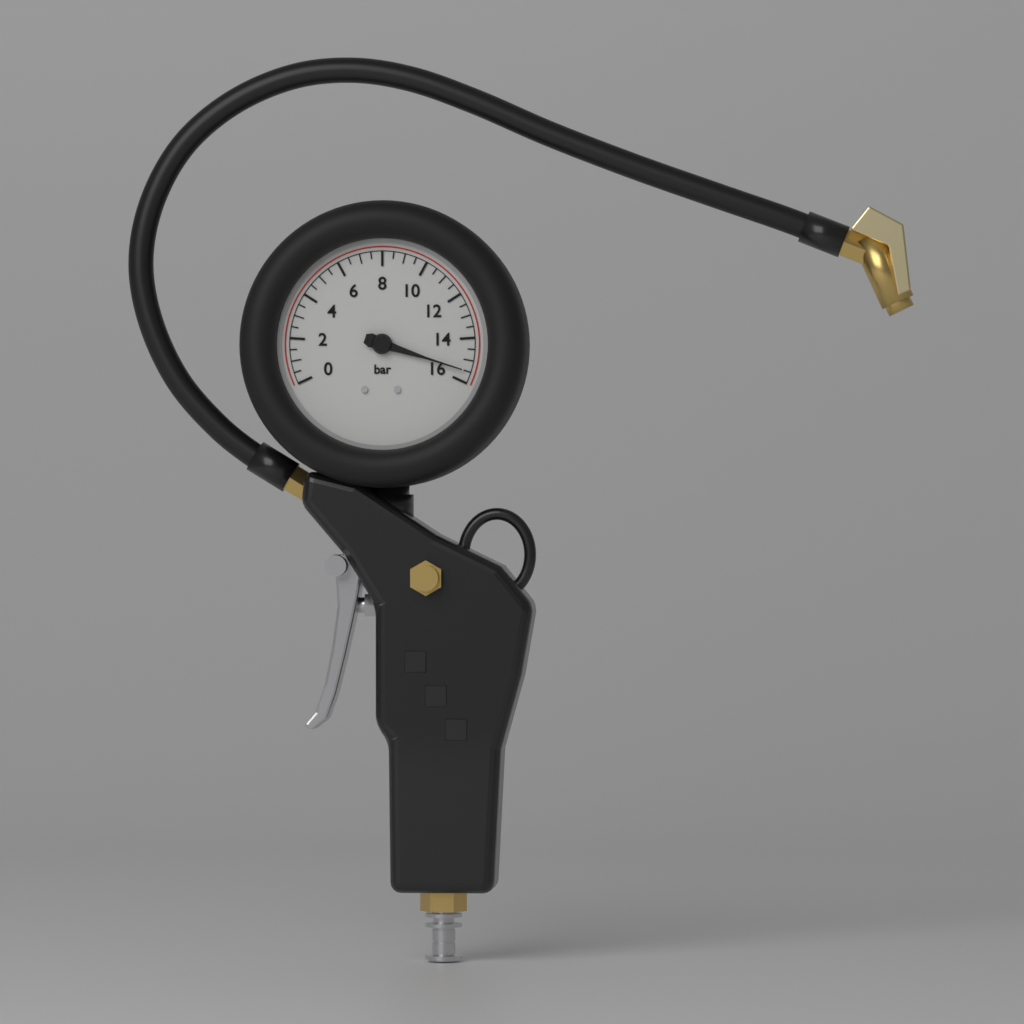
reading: 15.5 bar
